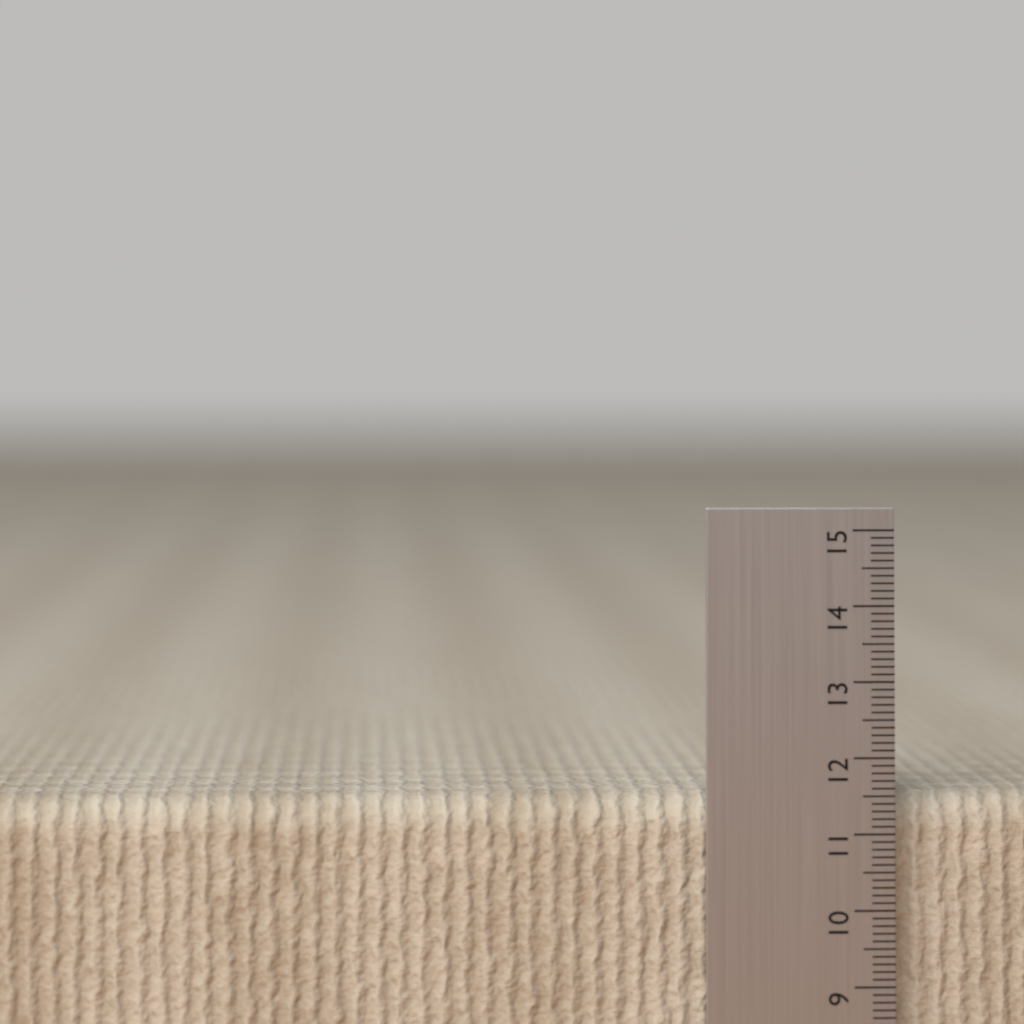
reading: 11.5 cm
